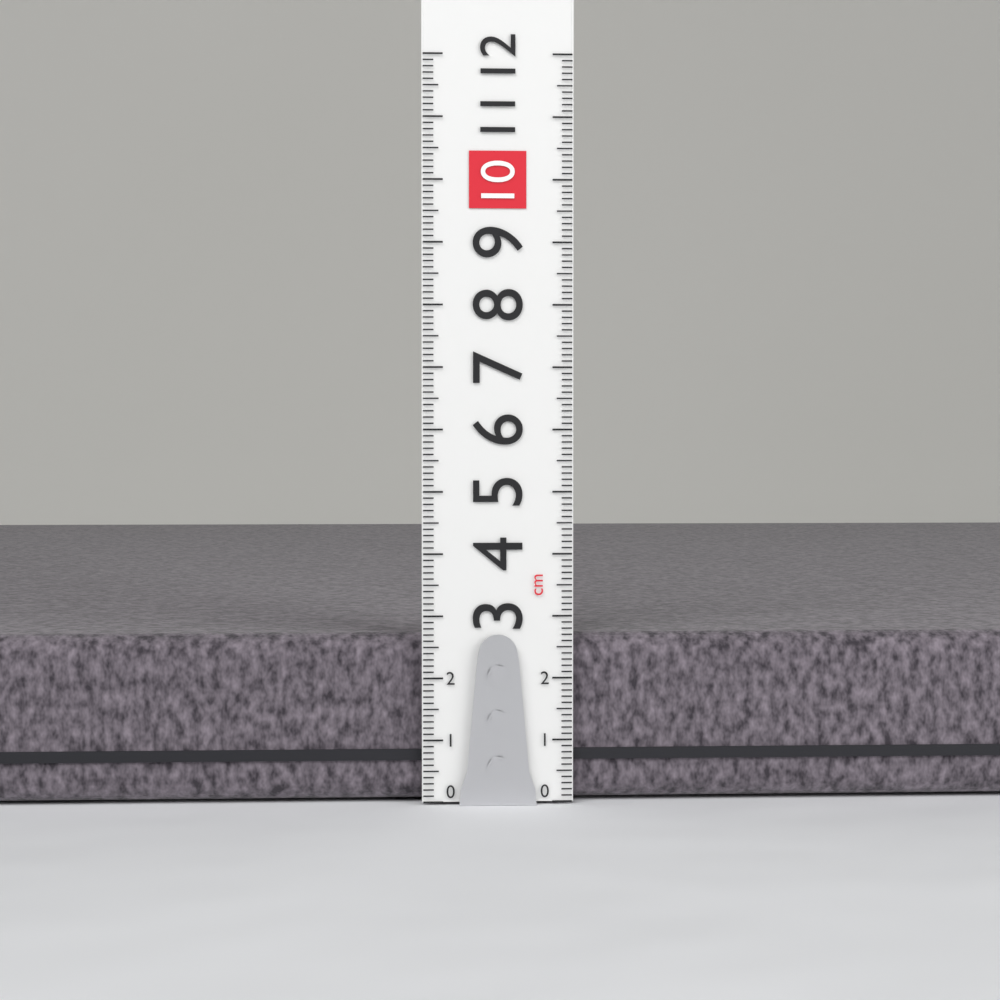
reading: 2.7 cm
